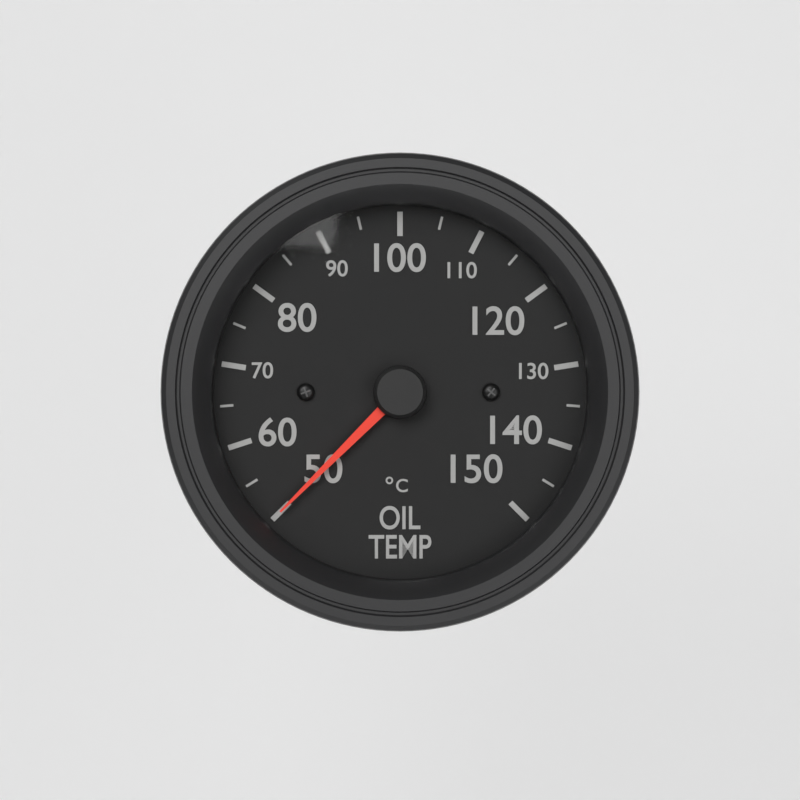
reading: 50 °C
